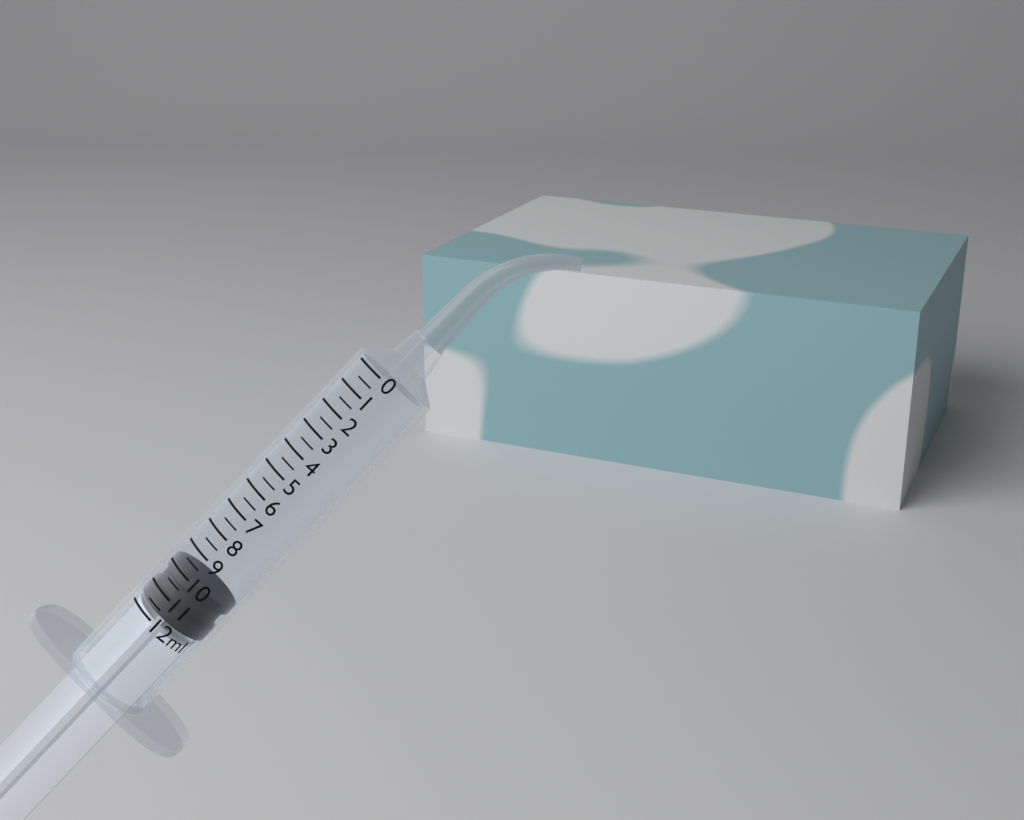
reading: 10.0 ml
